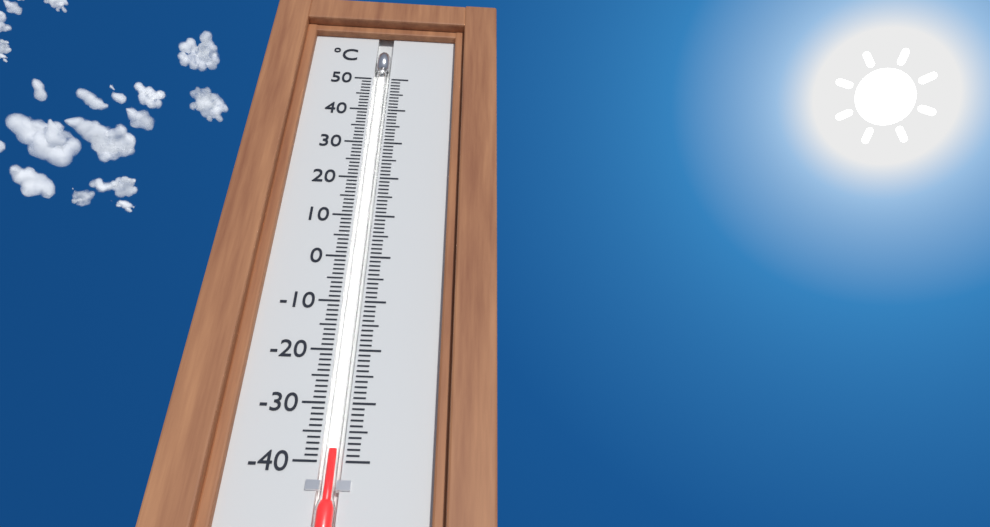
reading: -38 °C
